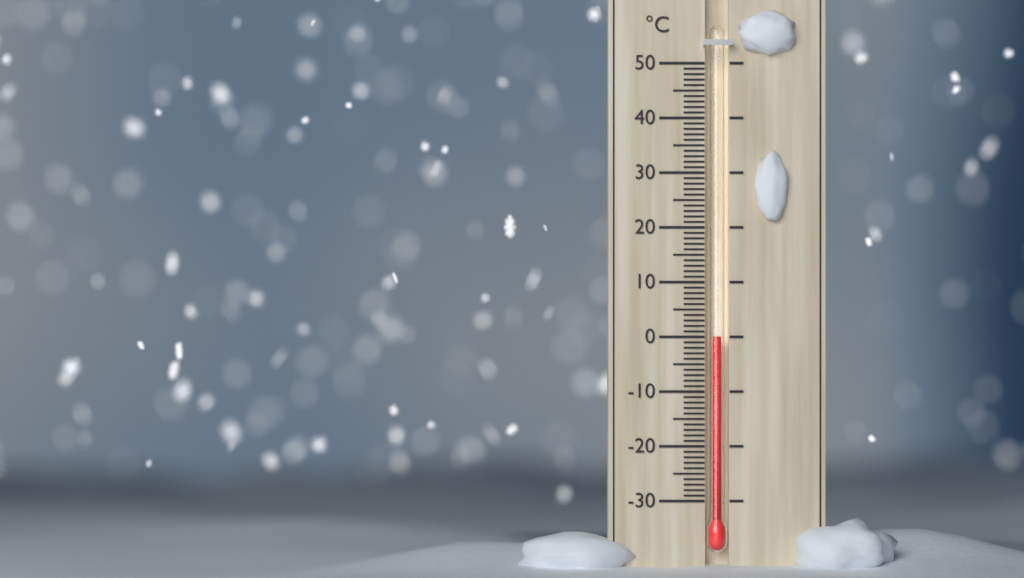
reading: 0 °C
